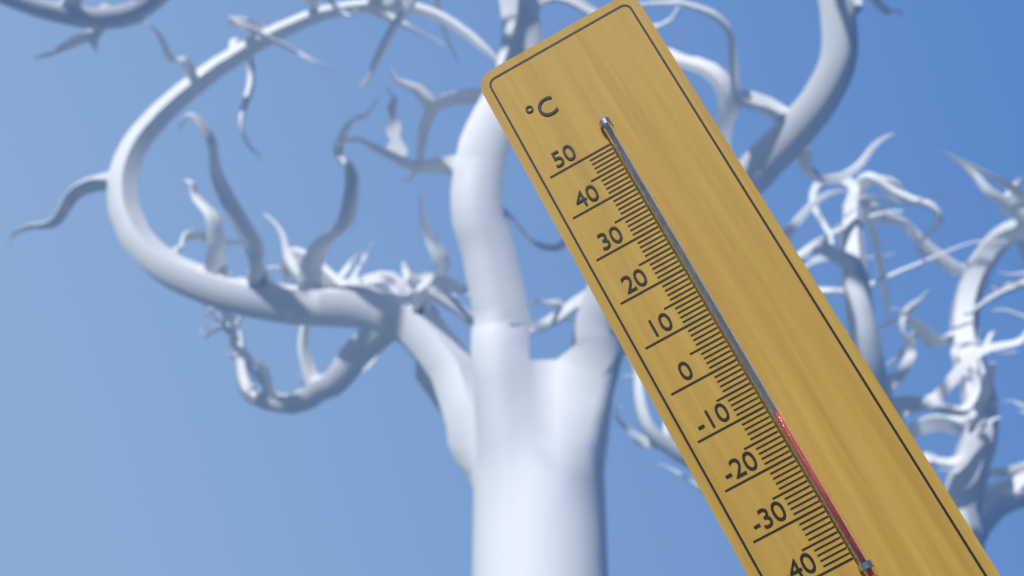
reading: -12 °C
